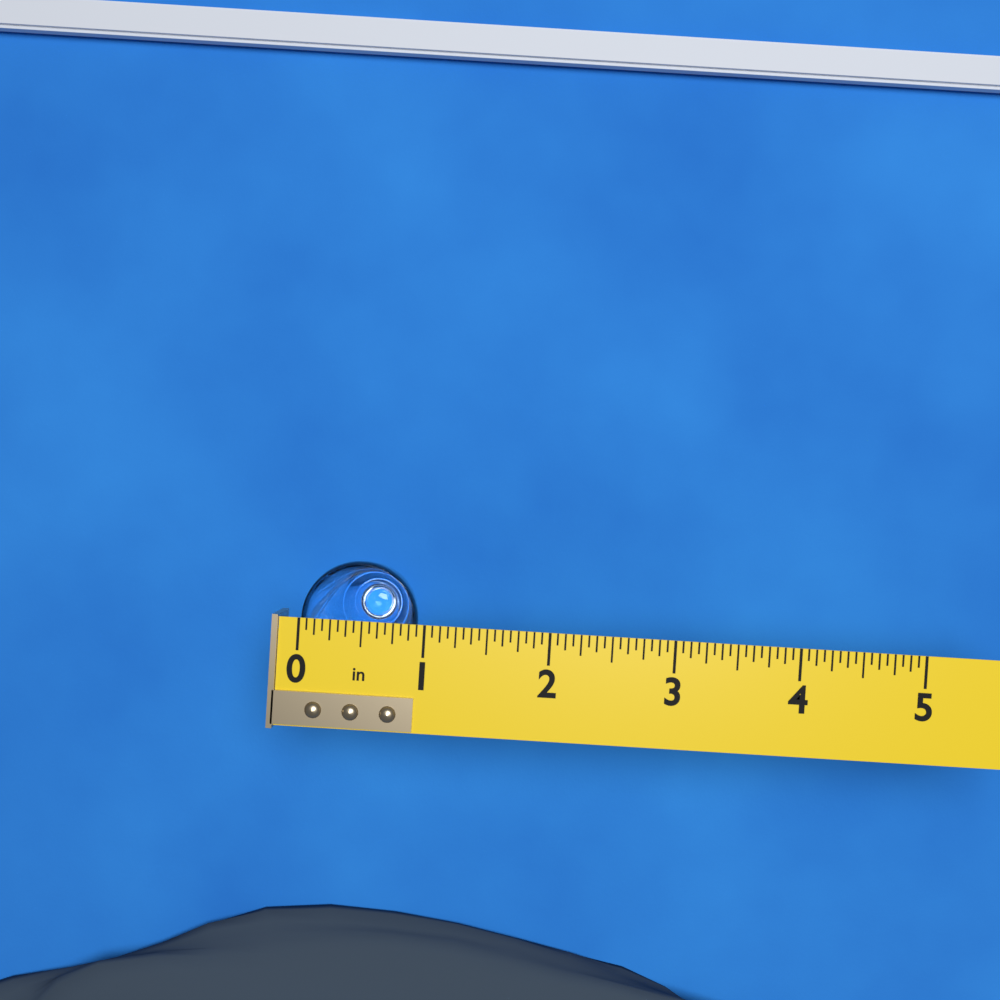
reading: 0.9375 in
